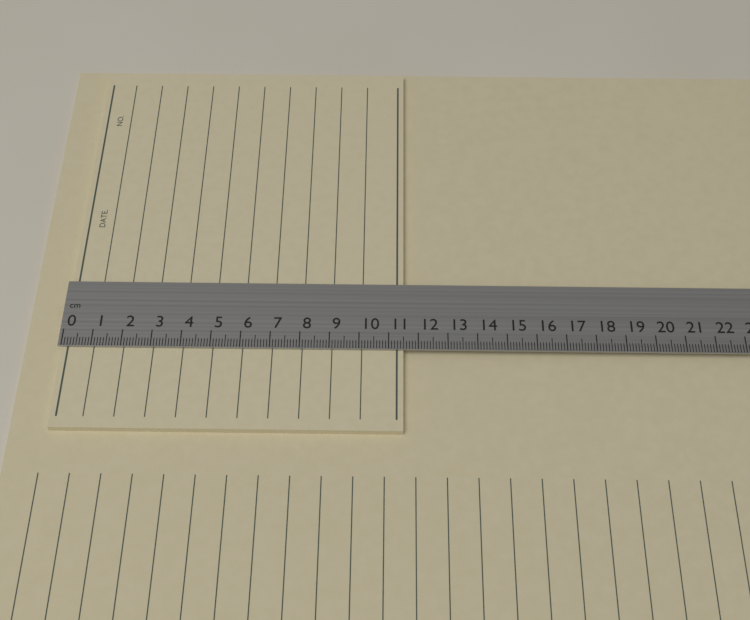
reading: 11.5 cm
